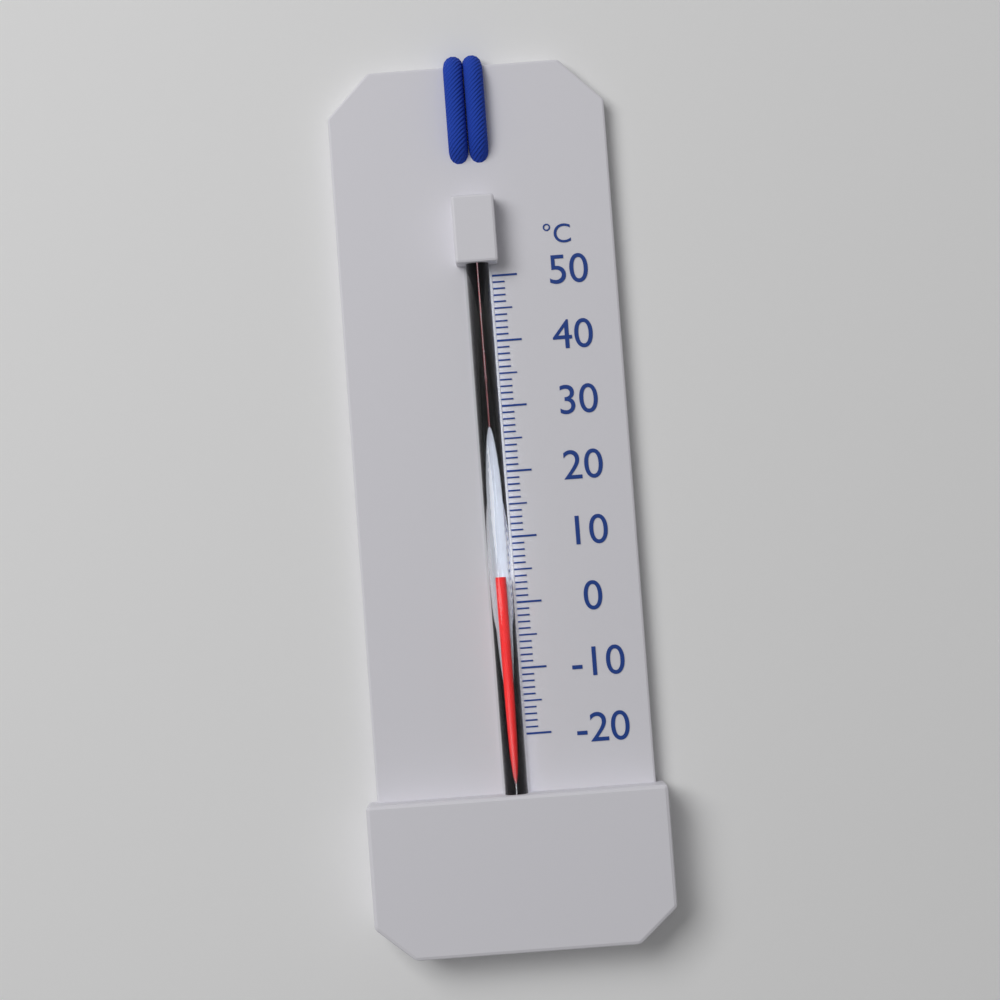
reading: 4 °C
